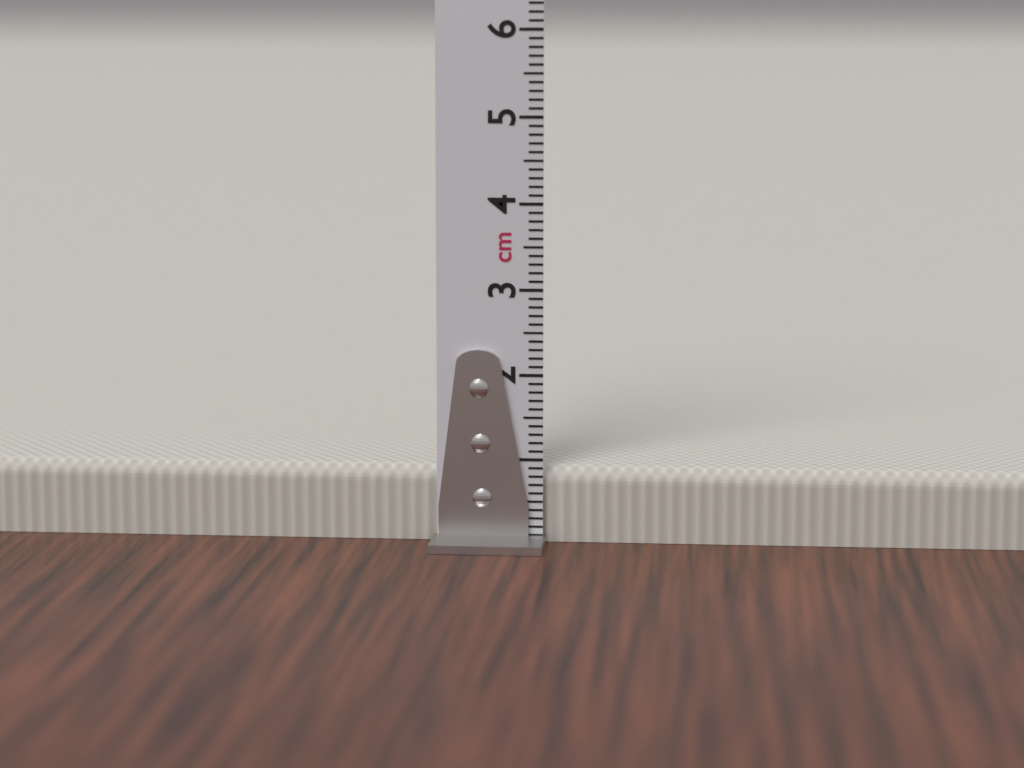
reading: 0.9 cm
